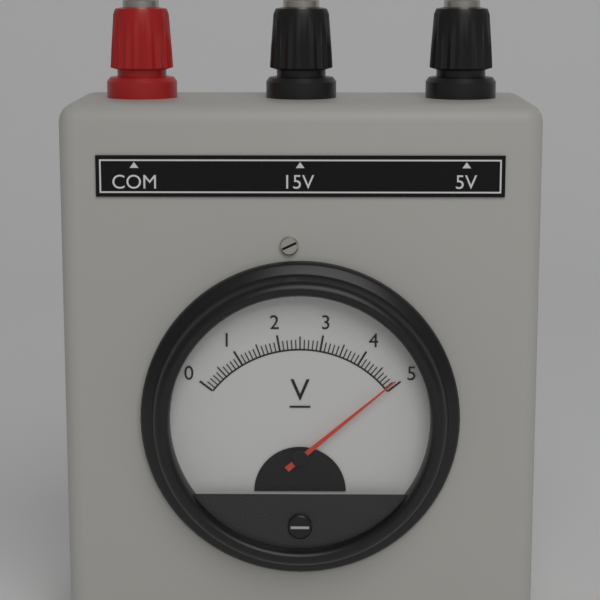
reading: 4.9 V
